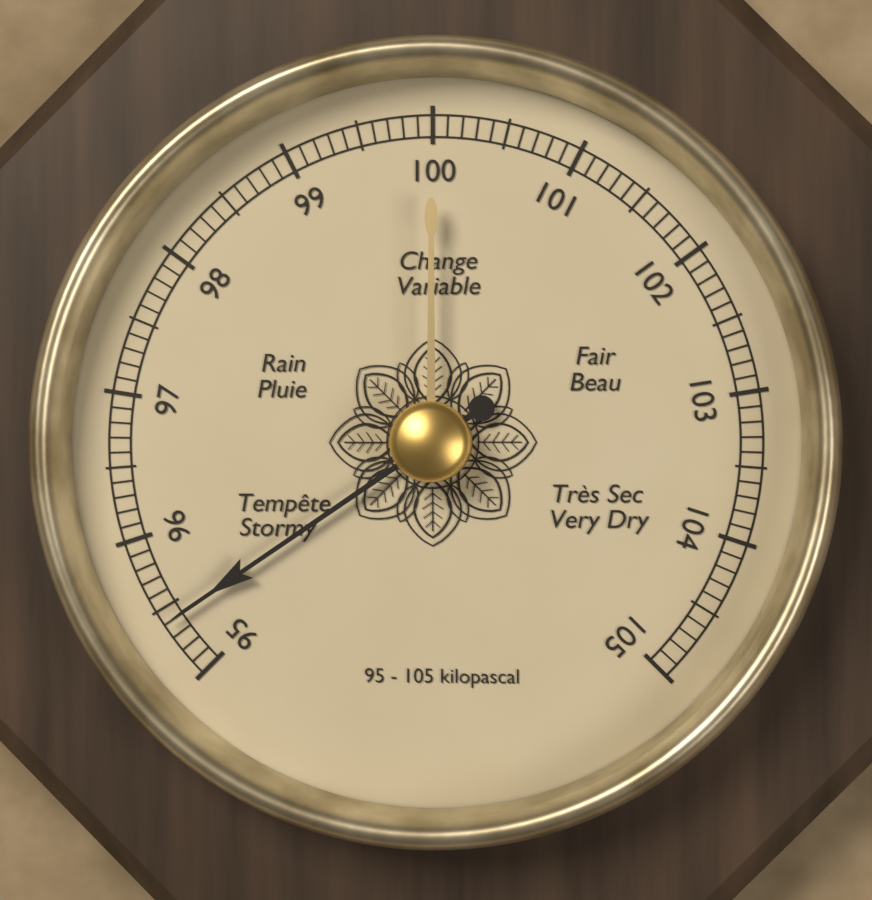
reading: 95.4 kPa
